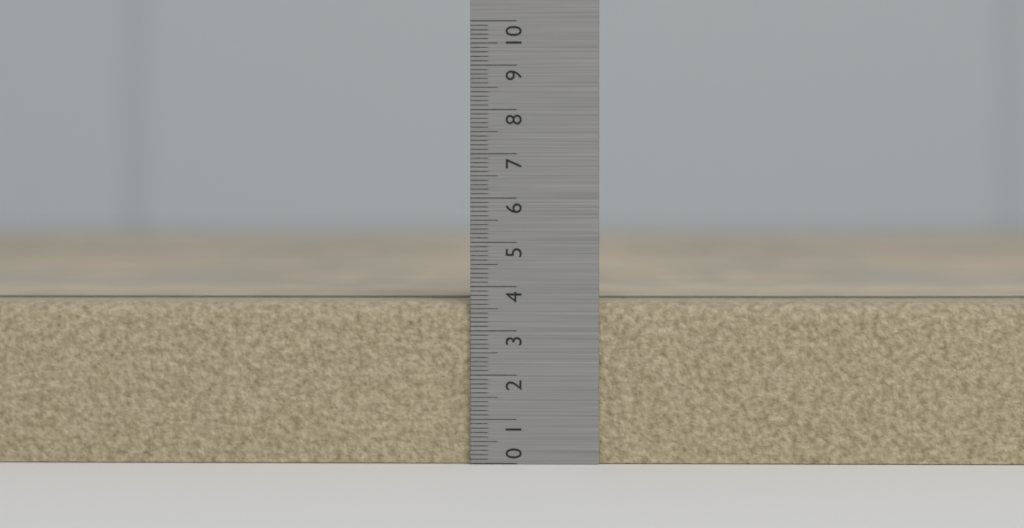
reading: 3.7 (no unit)
